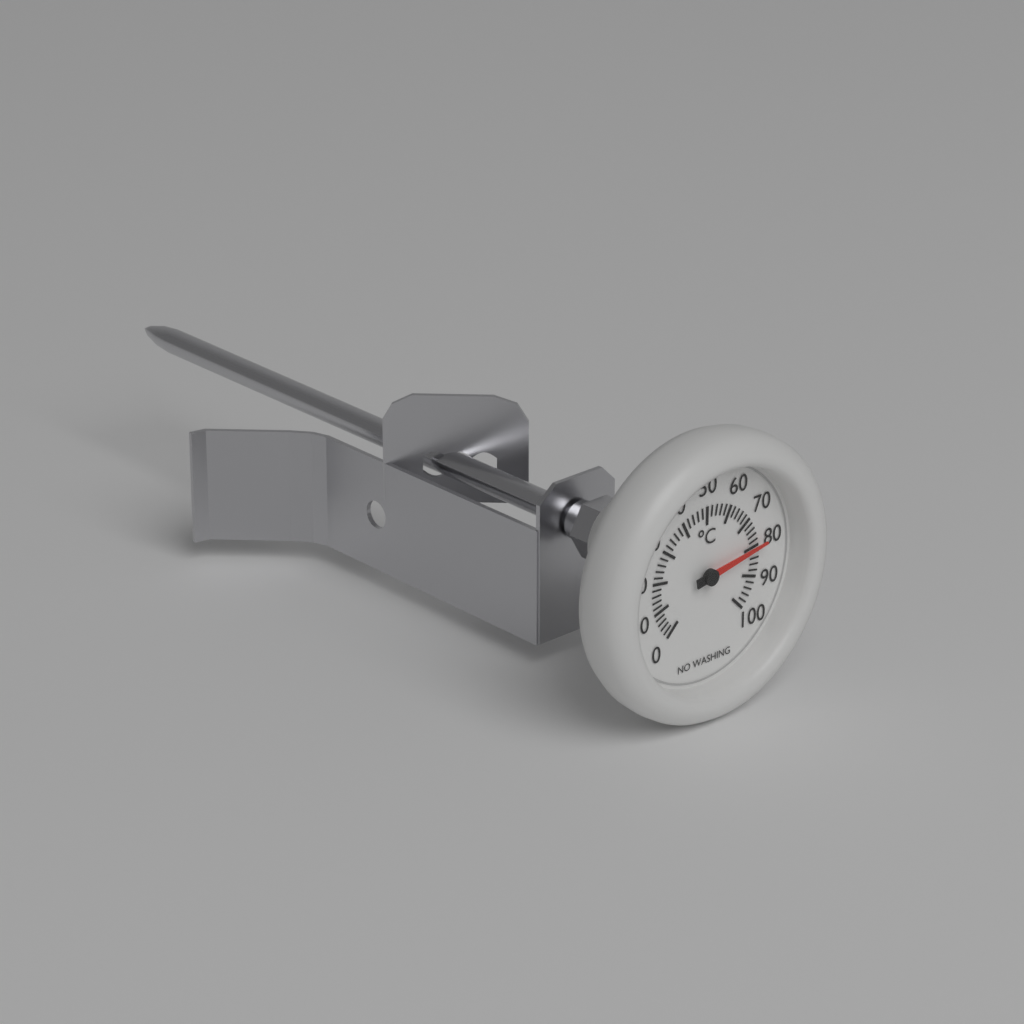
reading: 80 °C
